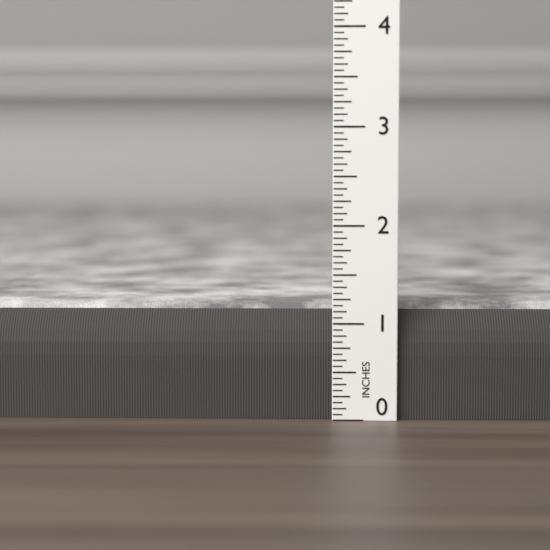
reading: 1.1875 in
